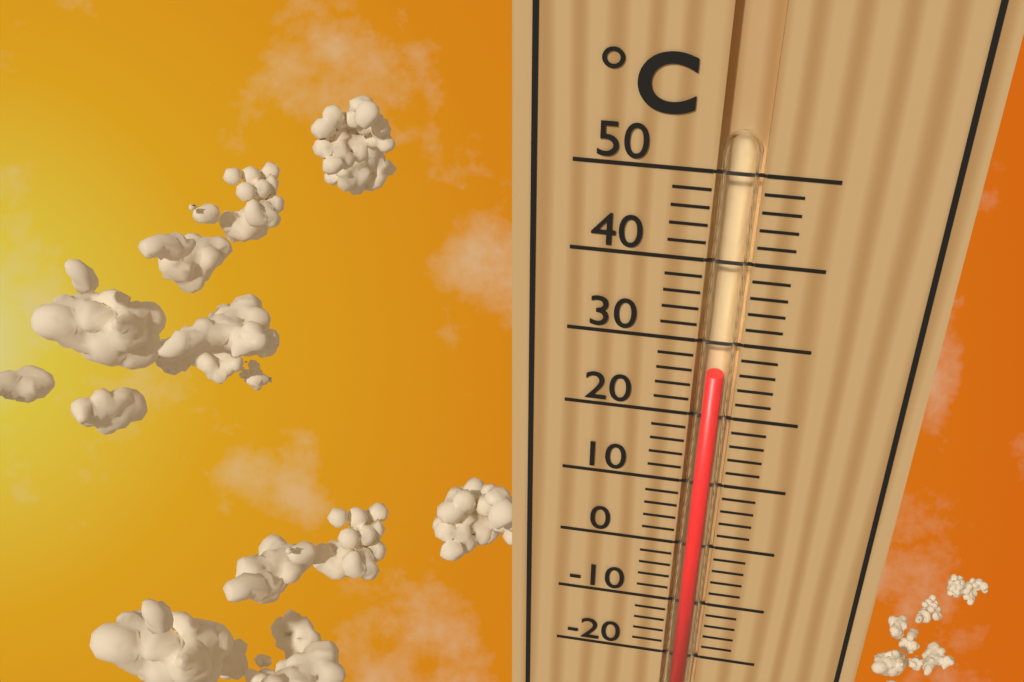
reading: 26 °C
